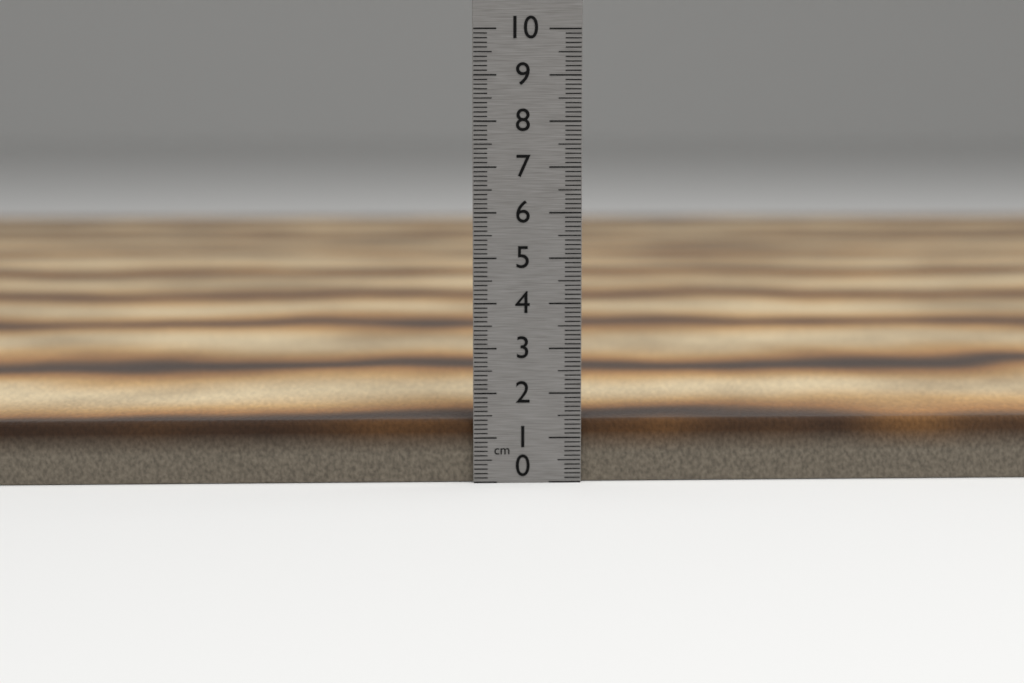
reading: 1.4 cm
